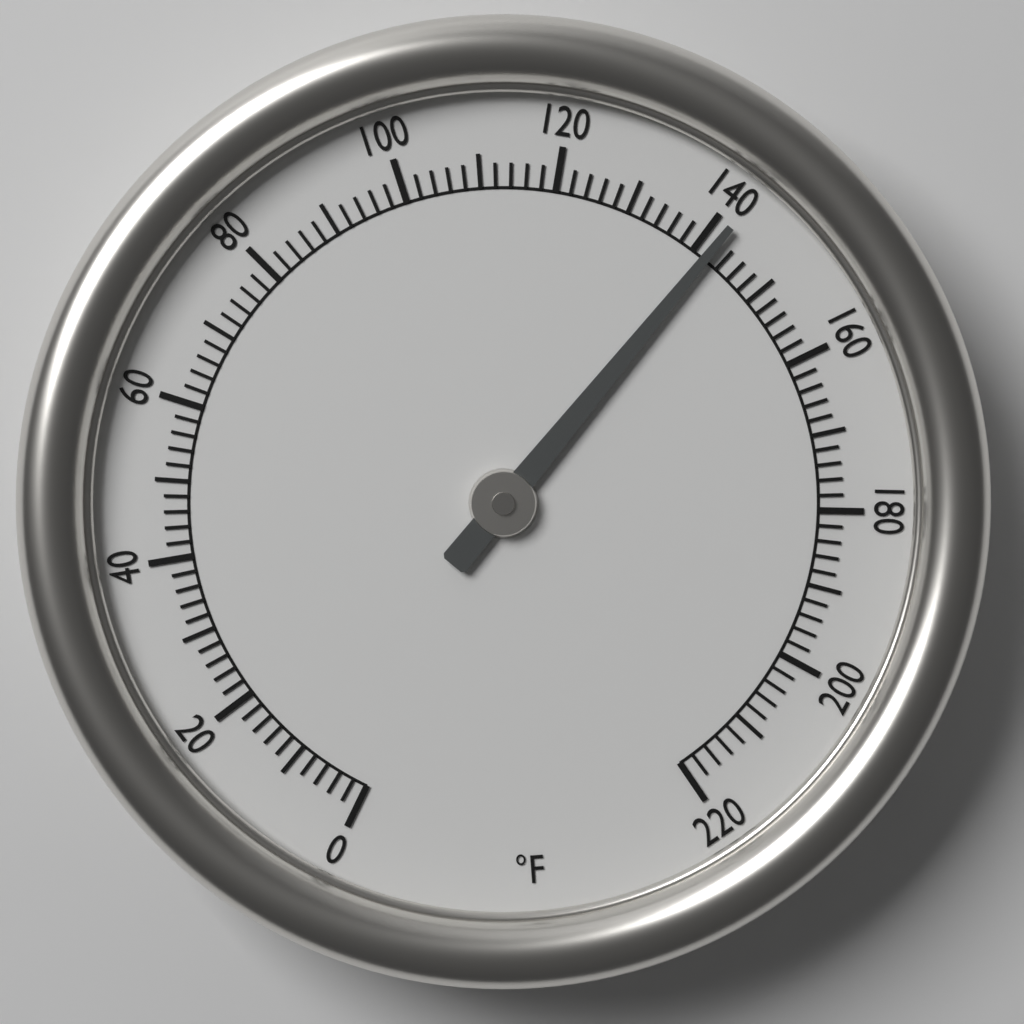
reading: 142 °F
